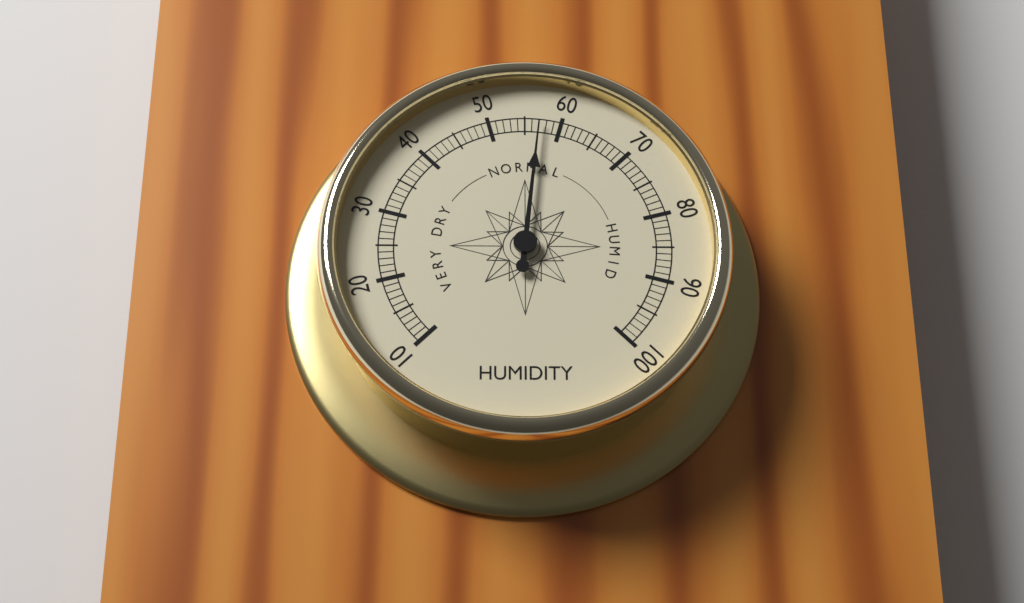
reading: 57 (no unit)
